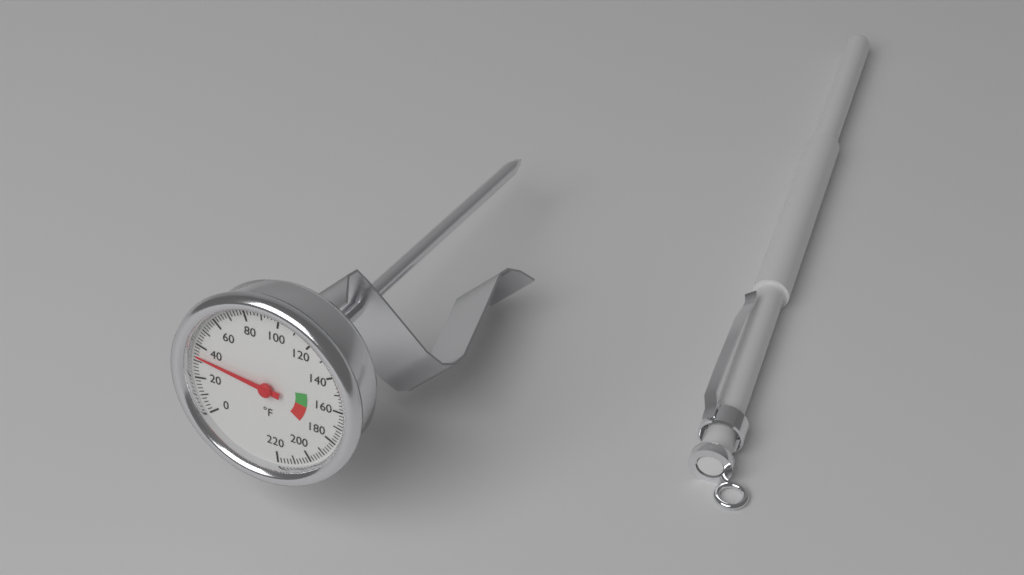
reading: 34 °F
